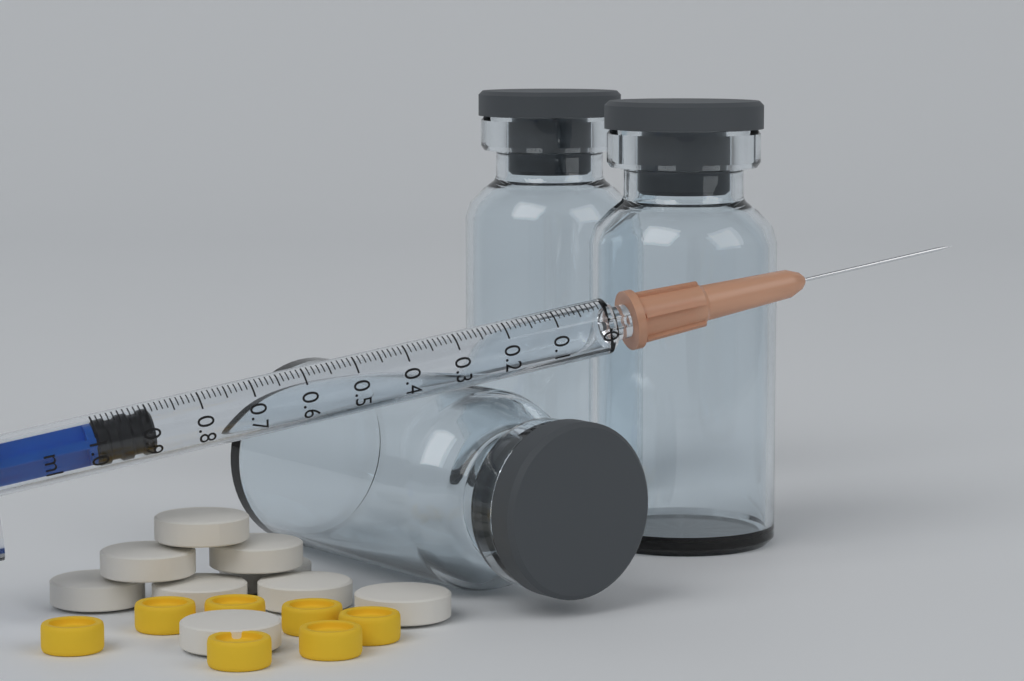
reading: 0.89 ml
